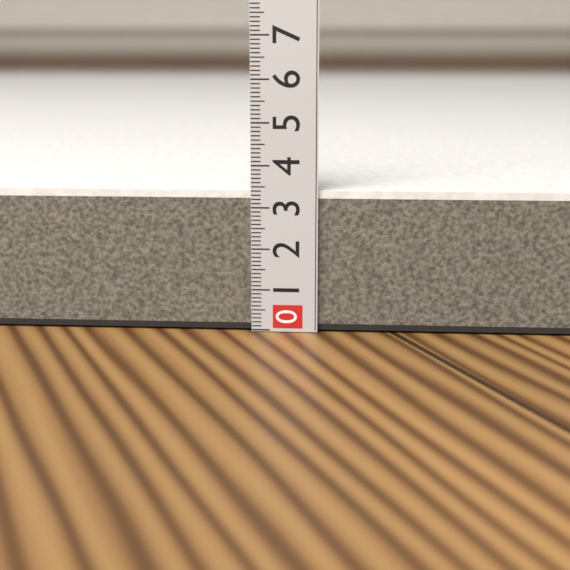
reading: 3.4 (no unit)
